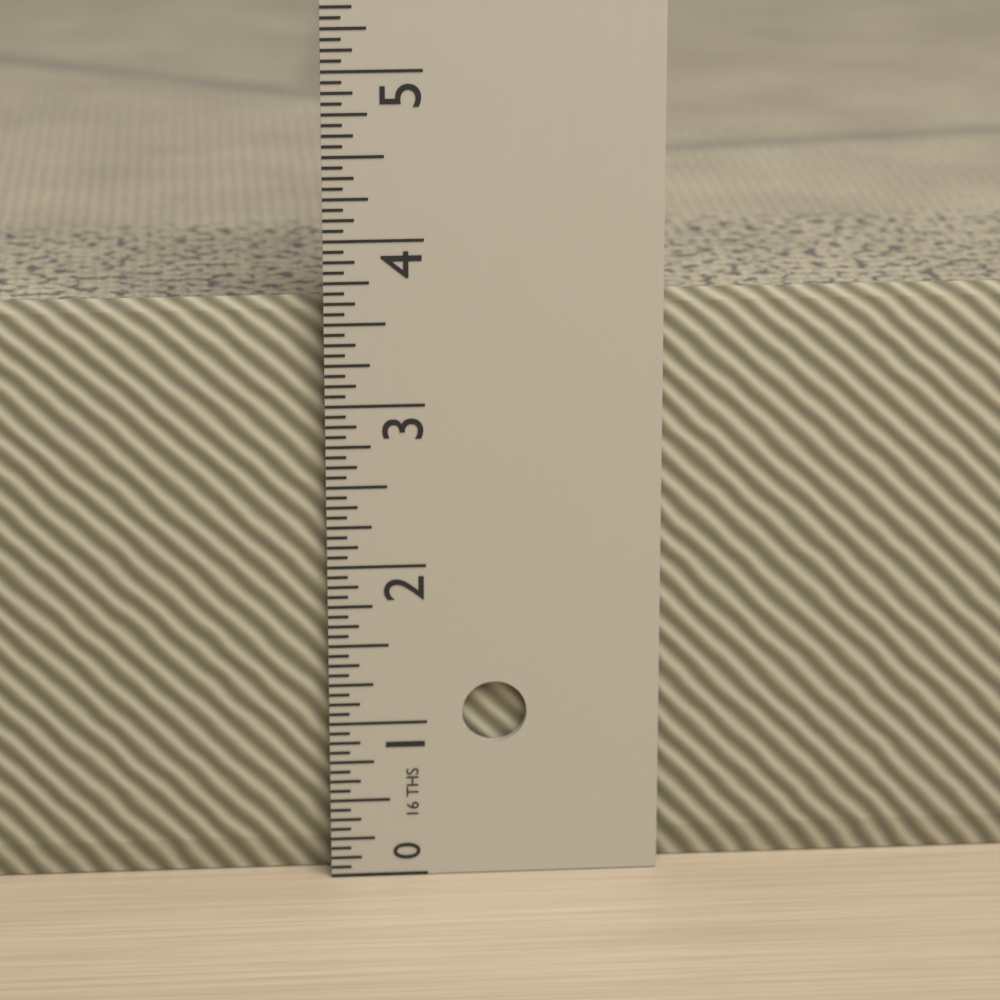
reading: 3.6250 in
